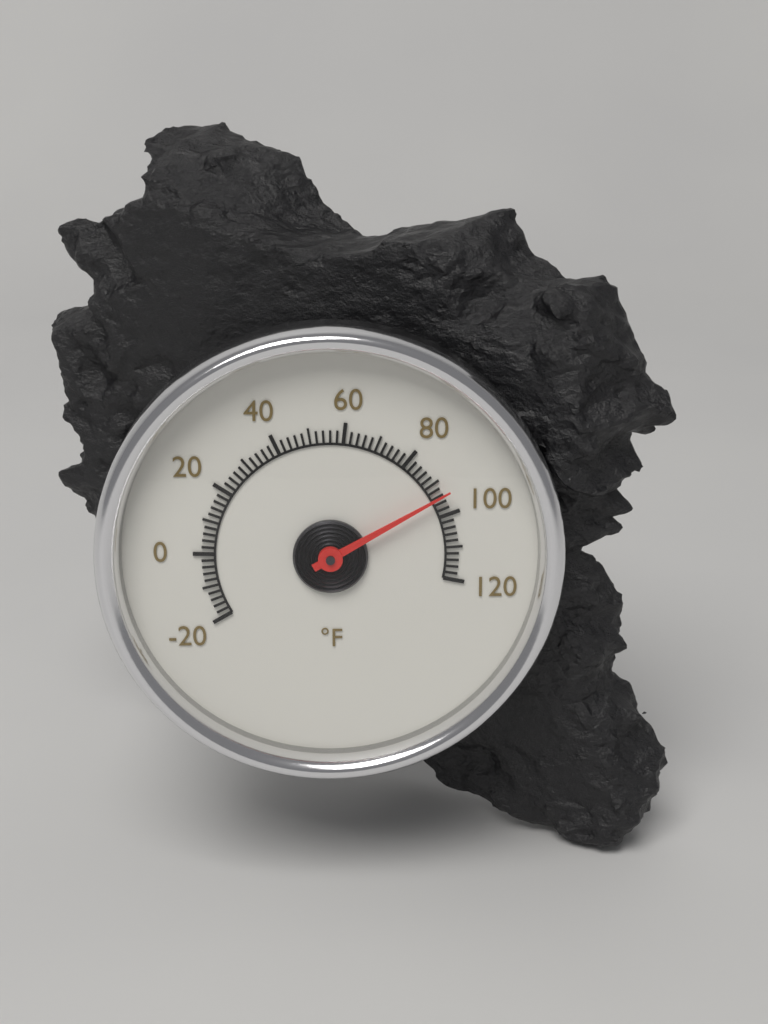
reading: 94 °F
